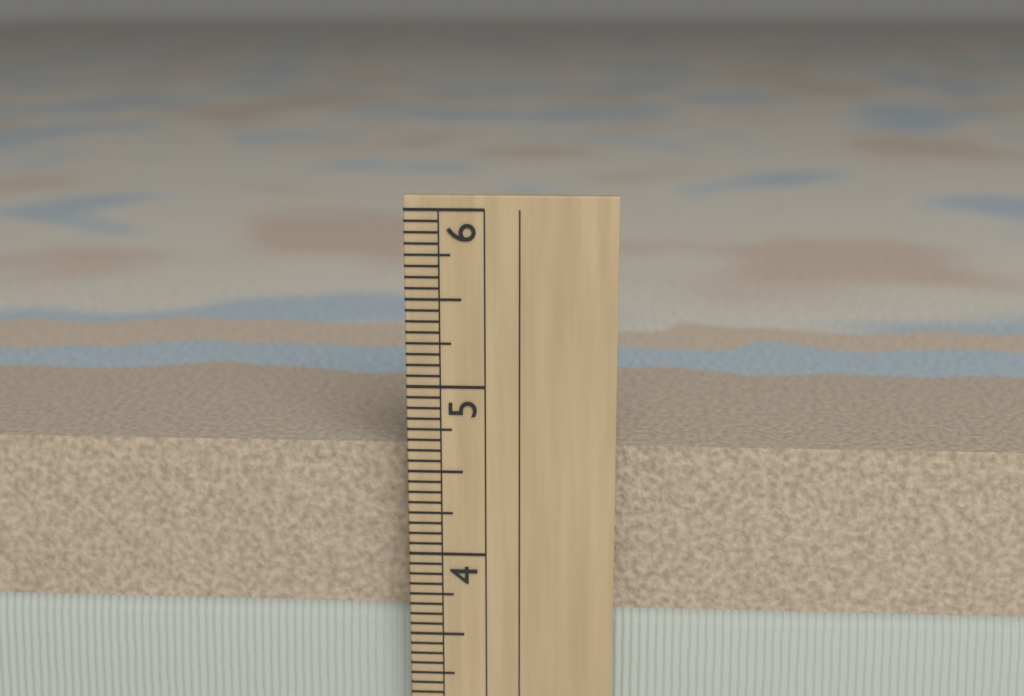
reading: 4.6250 in
